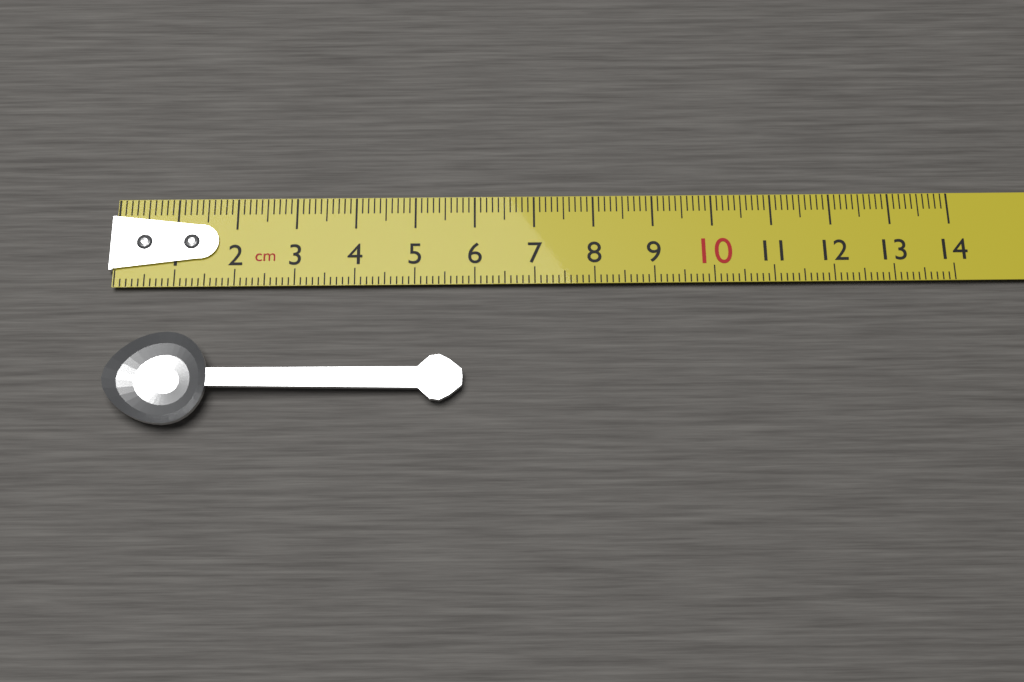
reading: 5.8 cm
